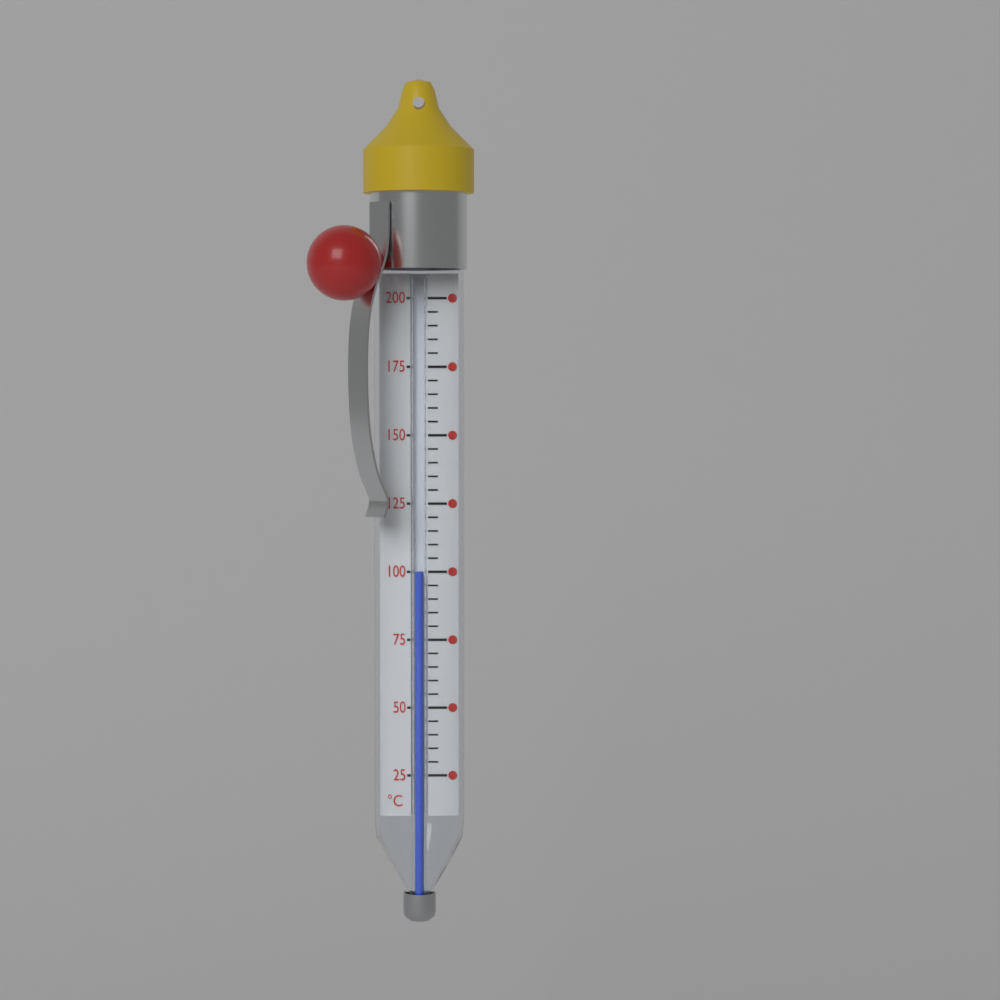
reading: 100 °C
